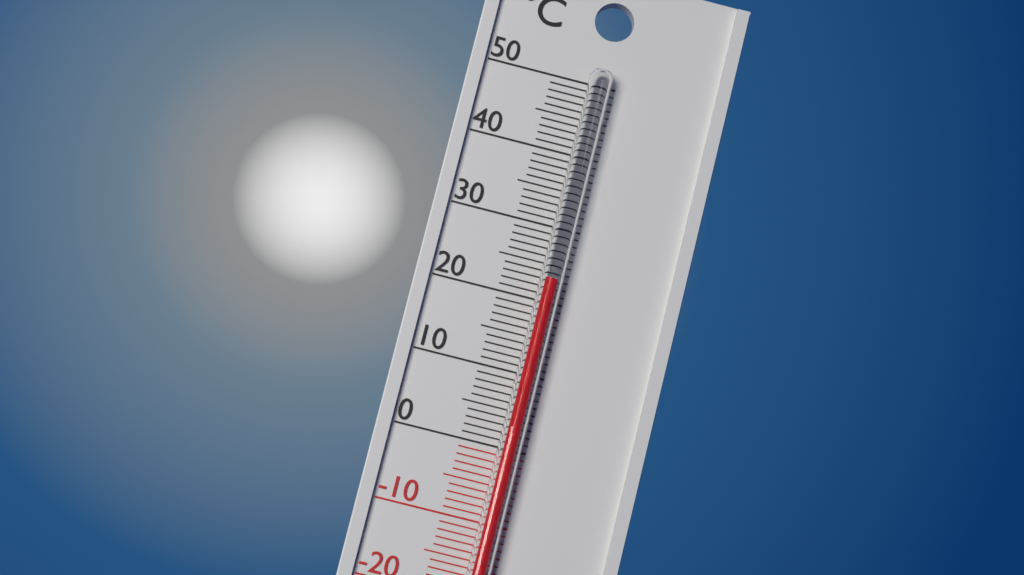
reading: 23 °C
